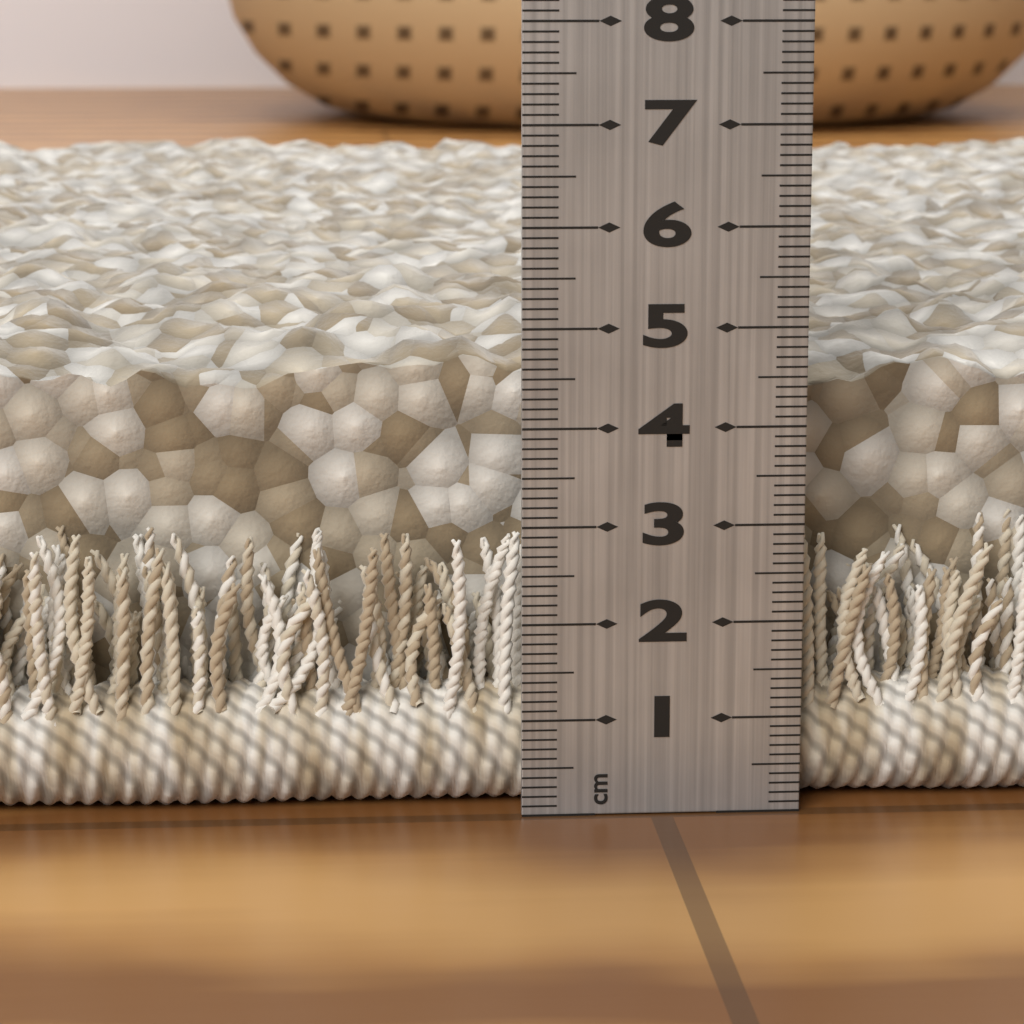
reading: 5.1 cm
